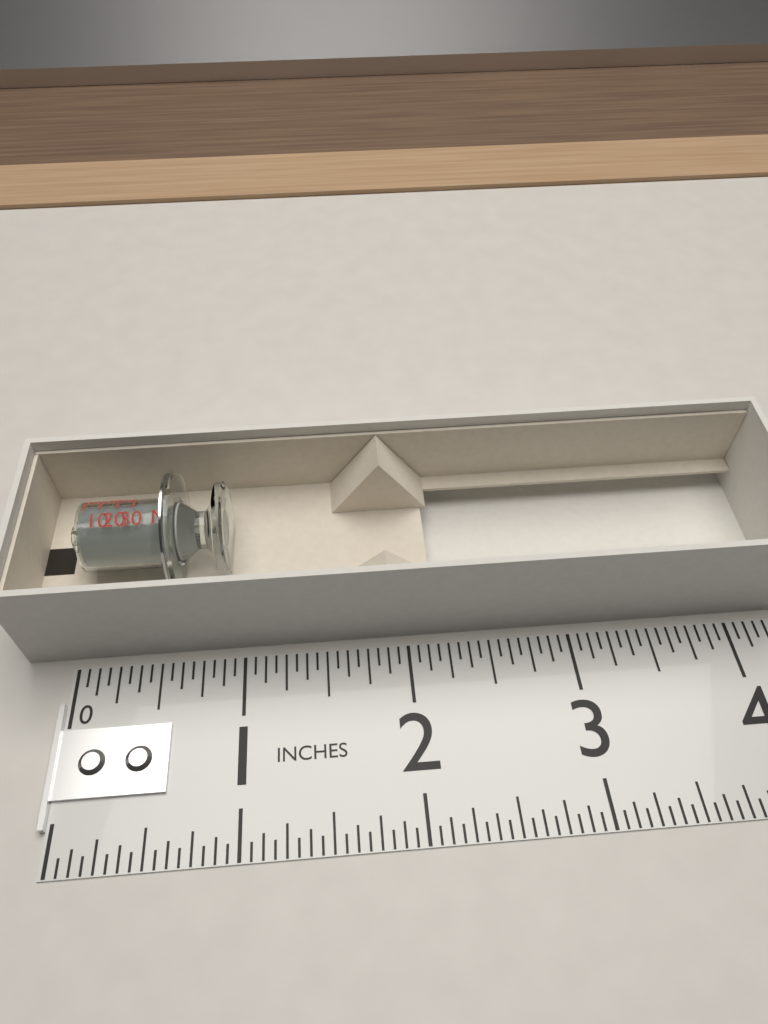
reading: 0.9375 in
